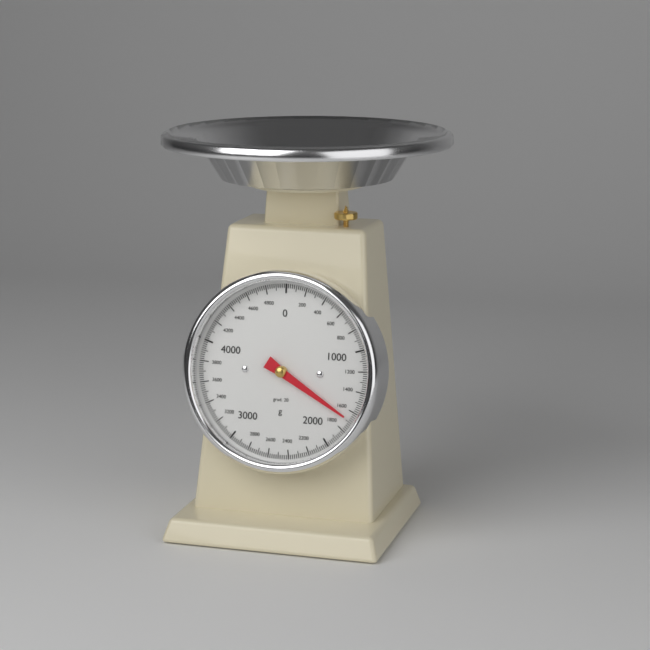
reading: 1680 g
